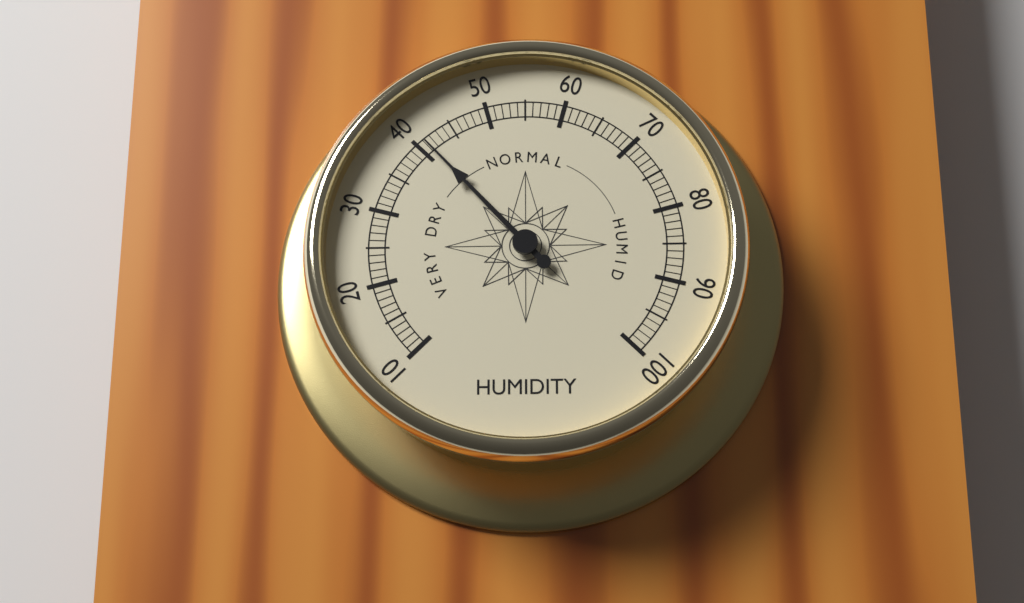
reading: 41 (no unit)
